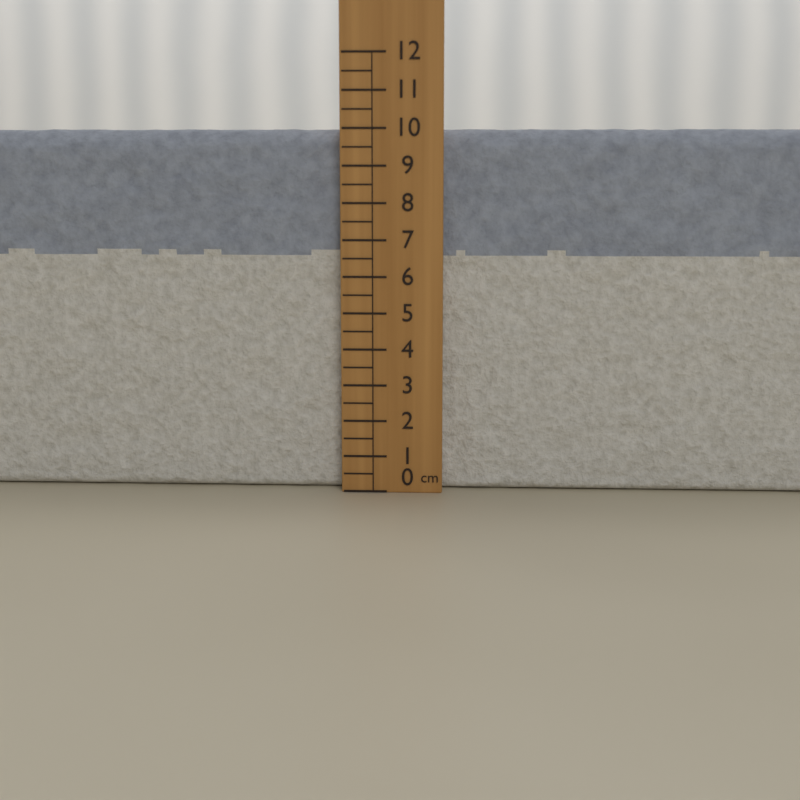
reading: 10.0 cm
